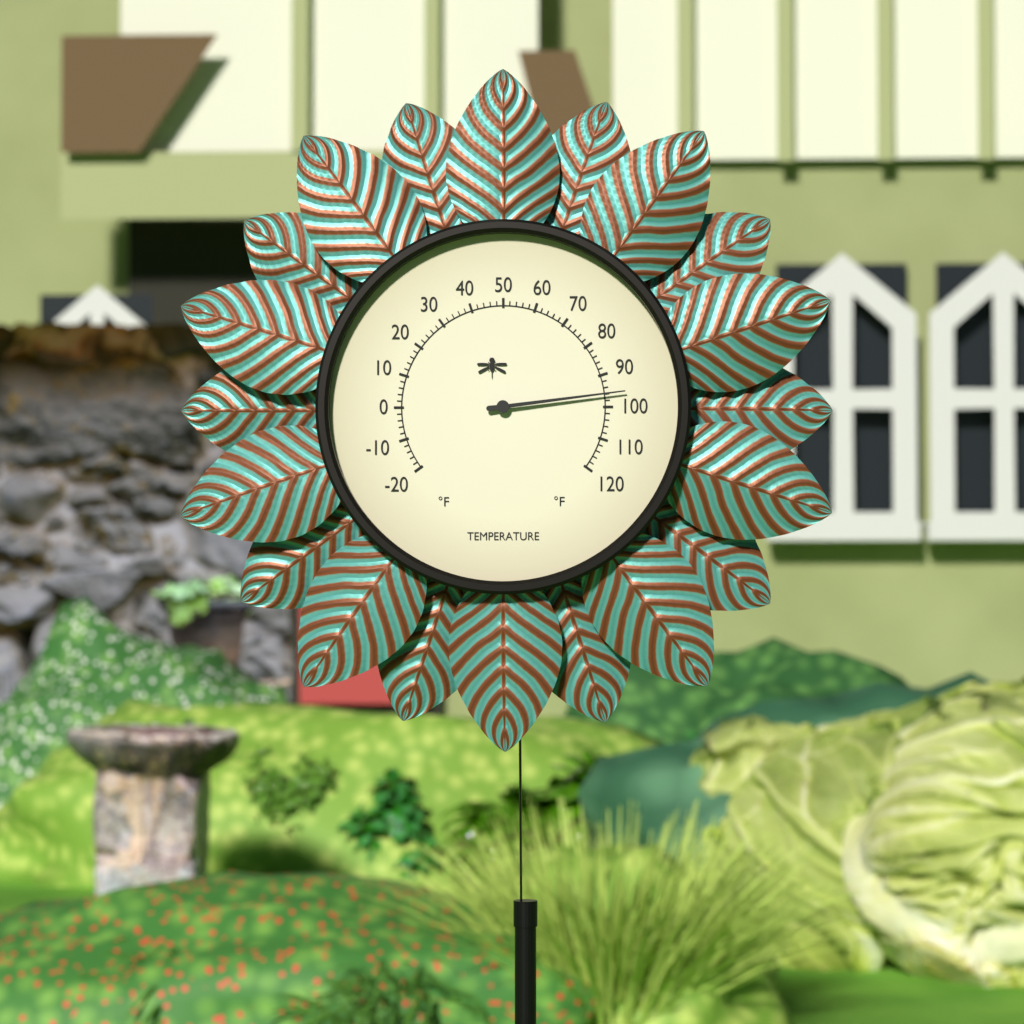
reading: 96 °F
